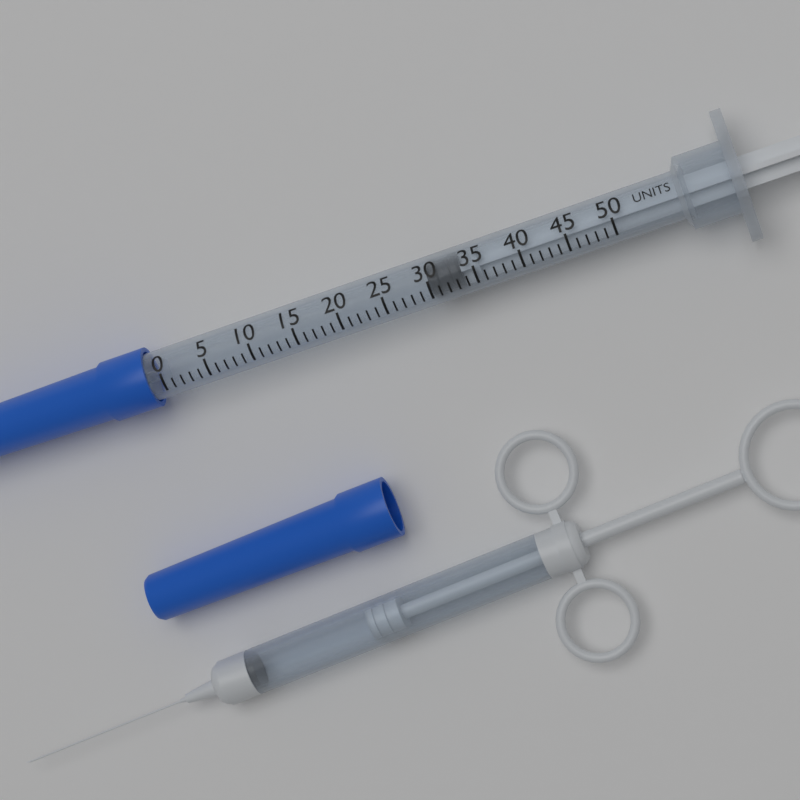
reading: 30 units
